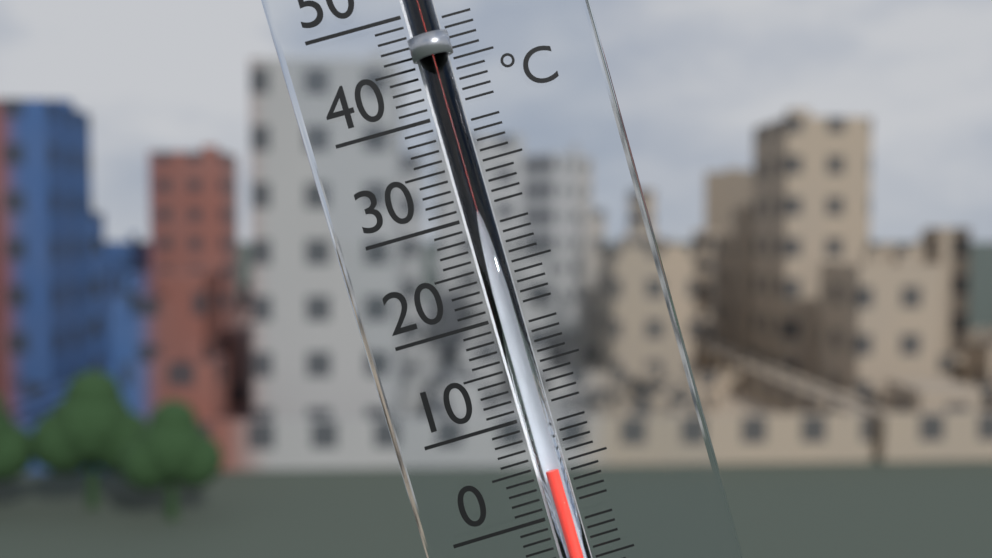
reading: 5 °C
